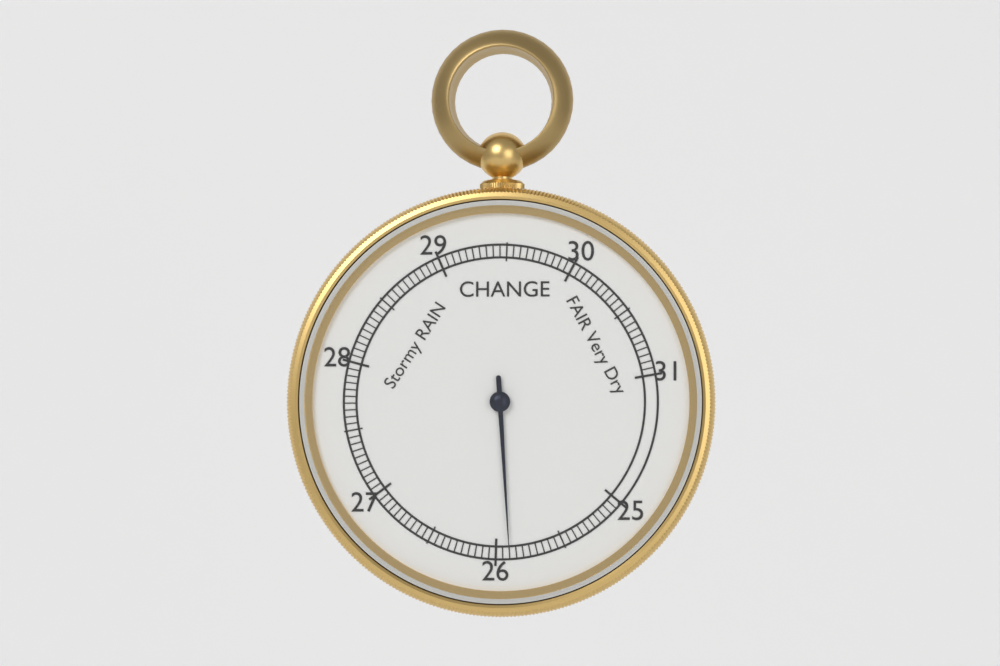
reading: 25.90 inHg
